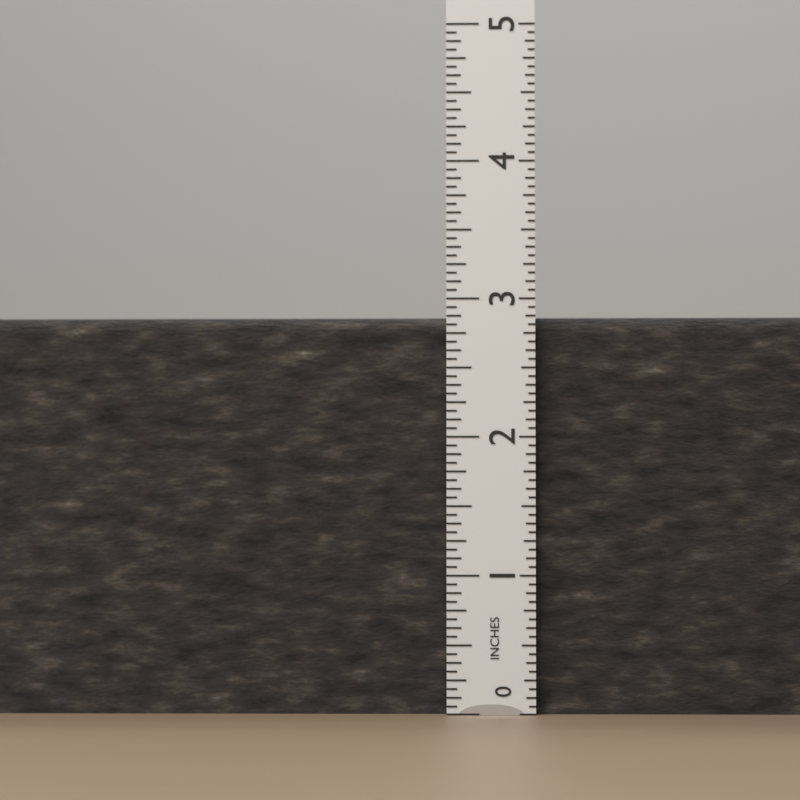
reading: 2.8750 in
